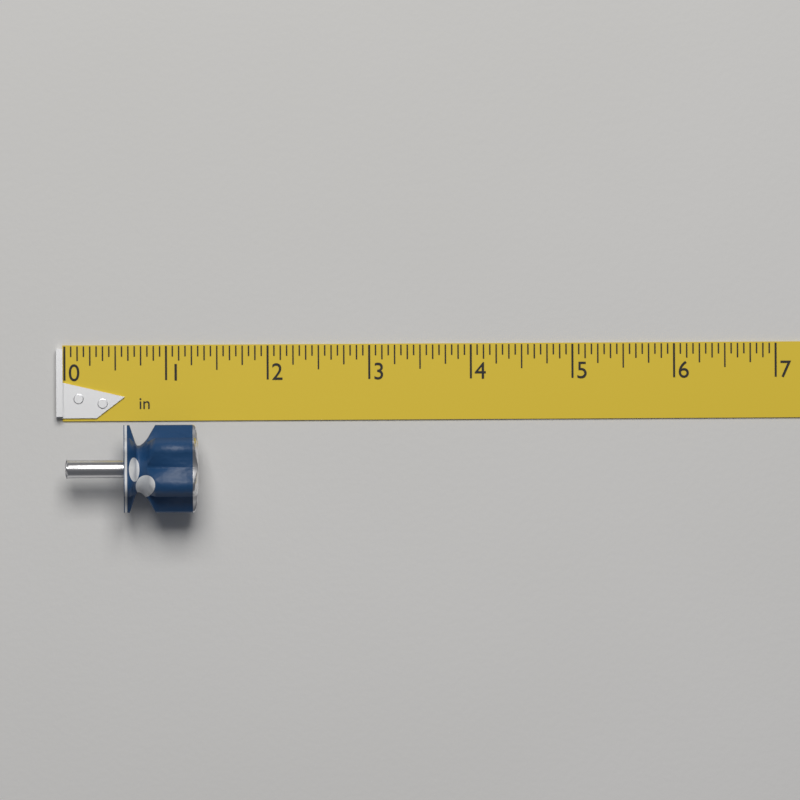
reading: 1.3125 in
